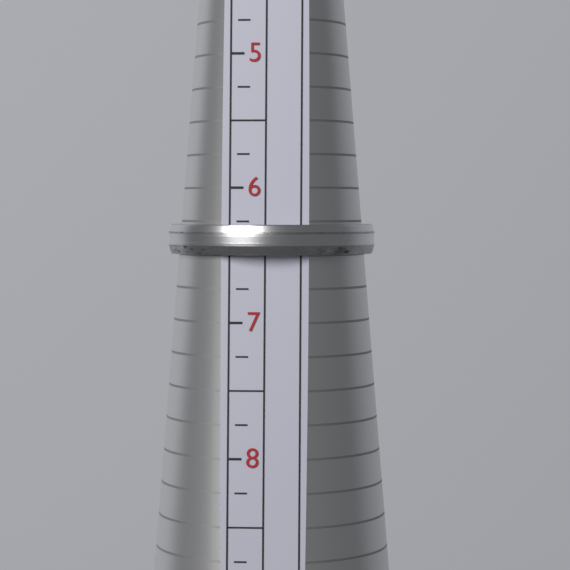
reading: 6.50 (no unit)
